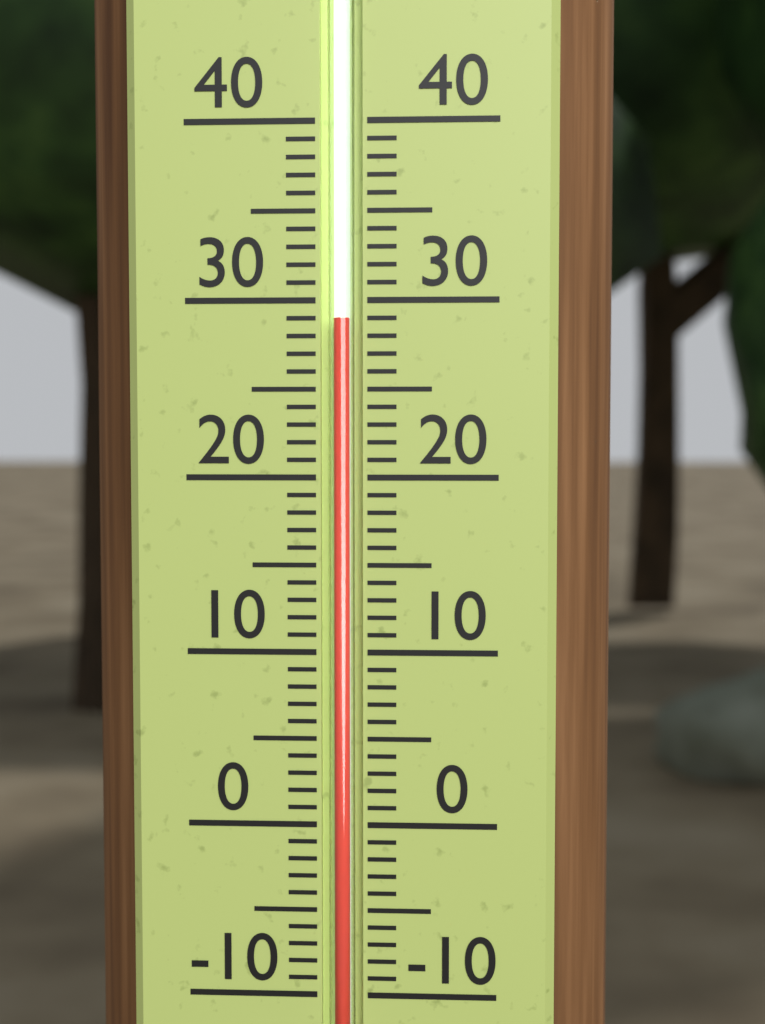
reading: 29 (no unit)
